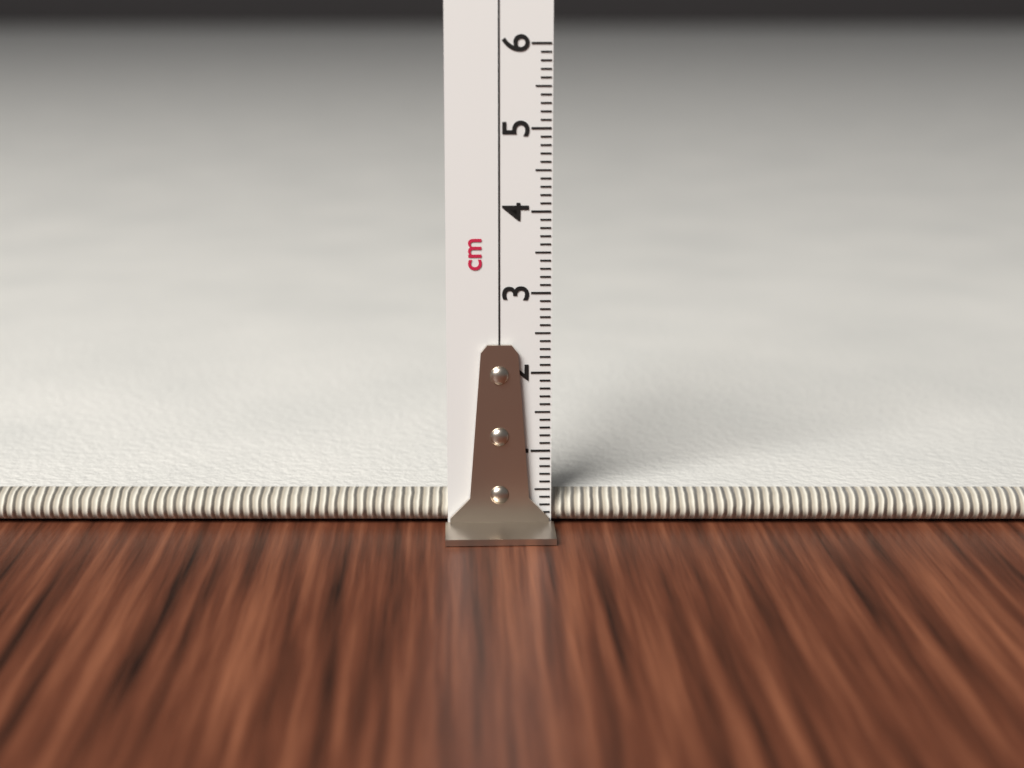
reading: 0.4 cm
